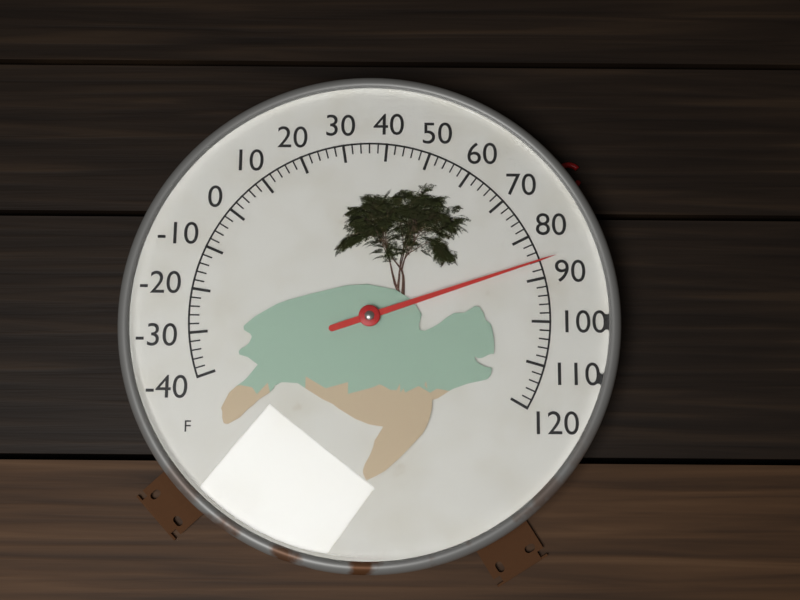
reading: 86 °F
